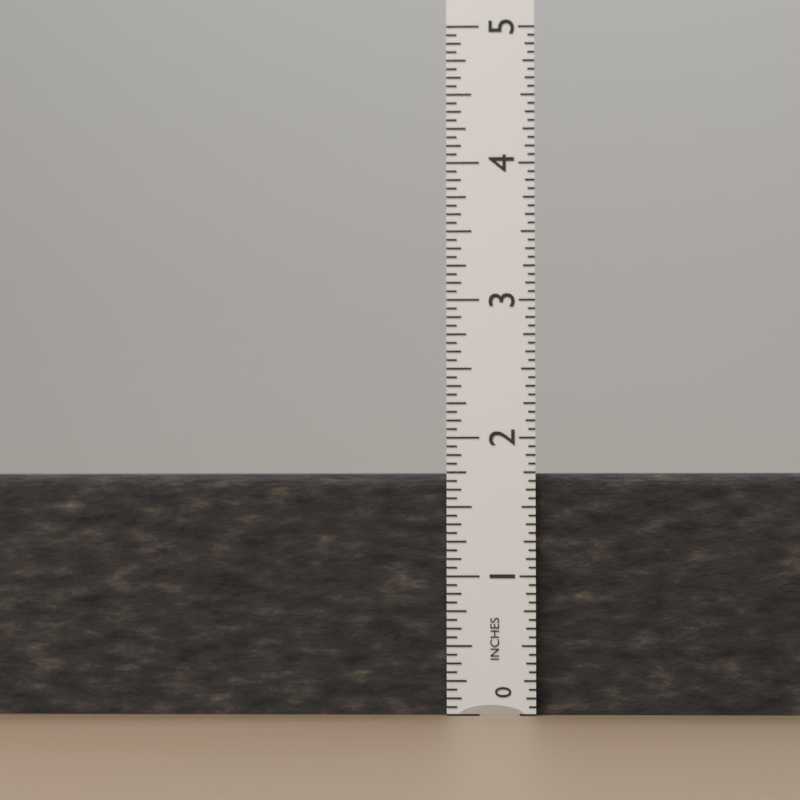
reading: 1.7500 in
